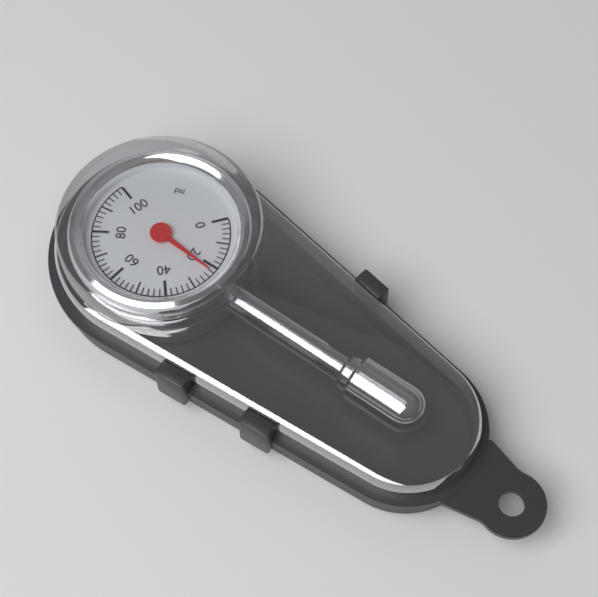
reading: 22 psi
